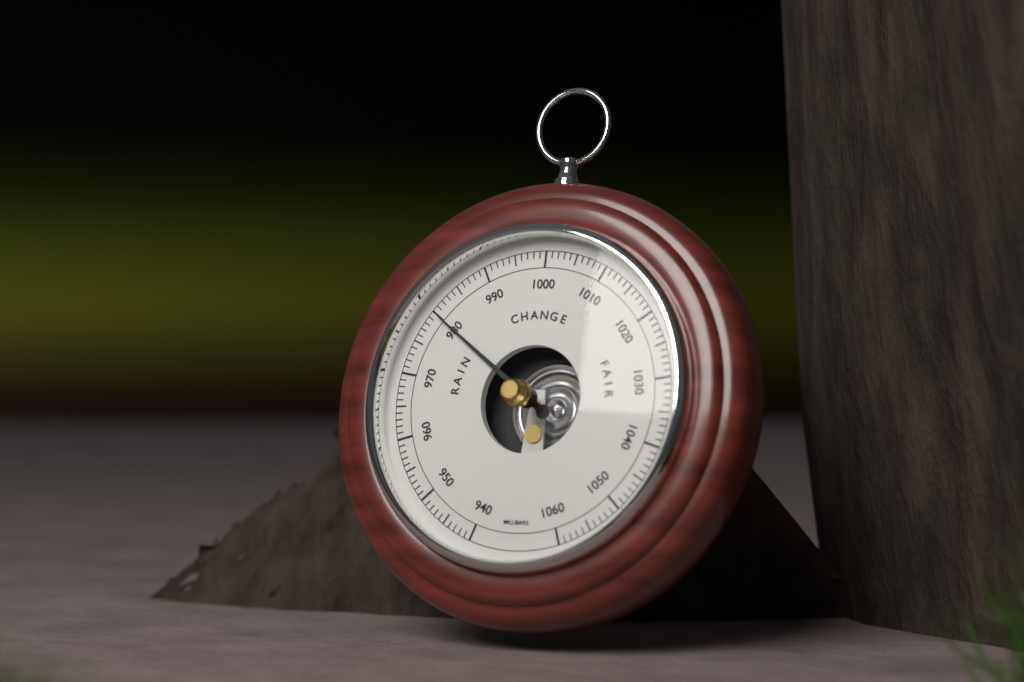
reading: 980 mbar
